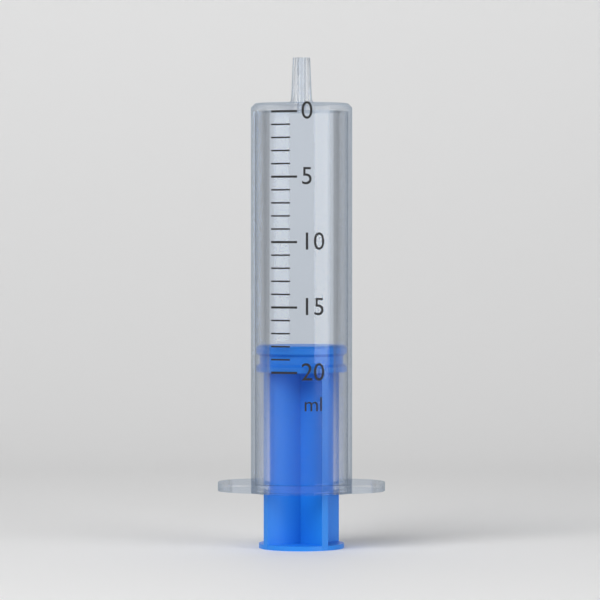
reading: 18 ml
